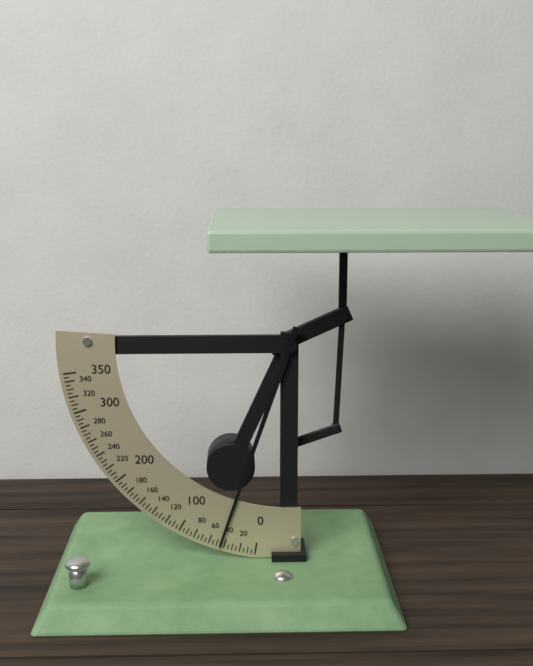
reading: 45 (no unit)
